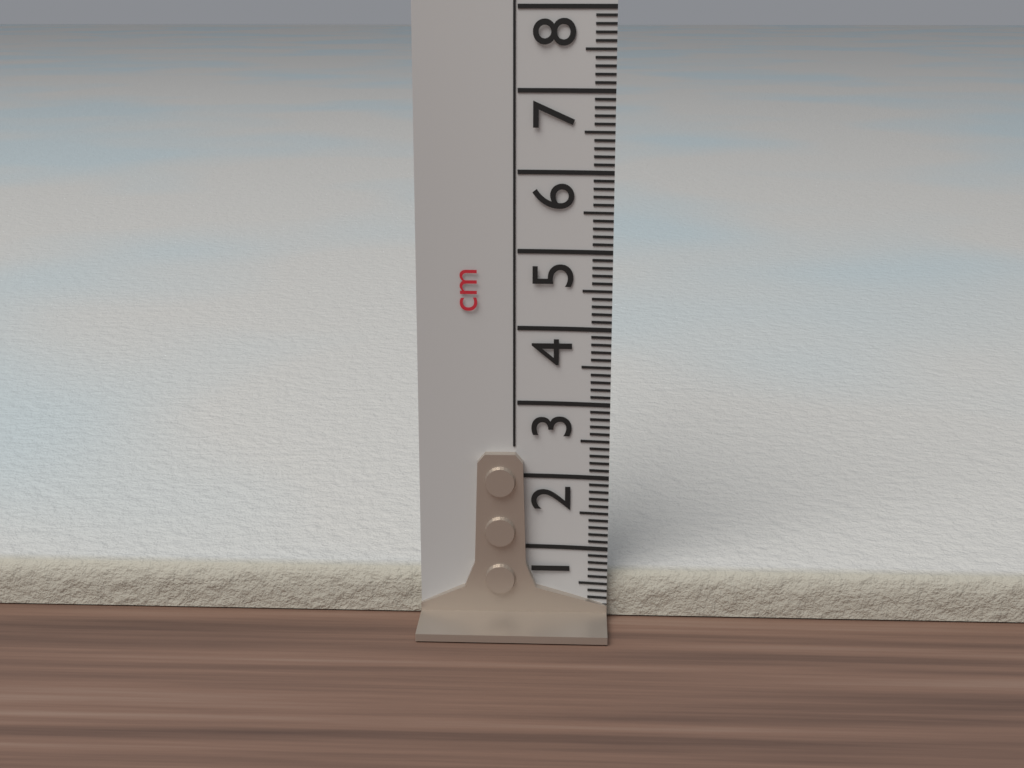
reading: 0.6 cm
